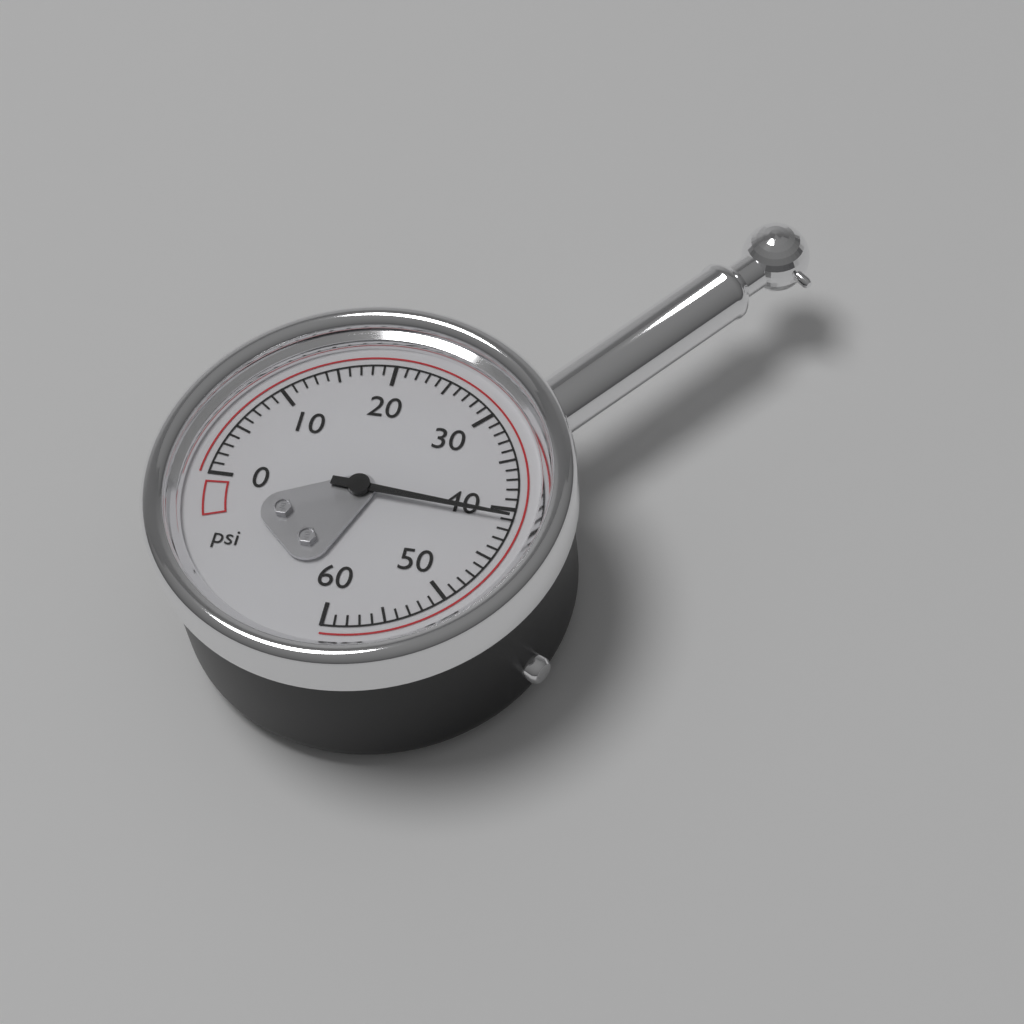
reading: 41 psi
